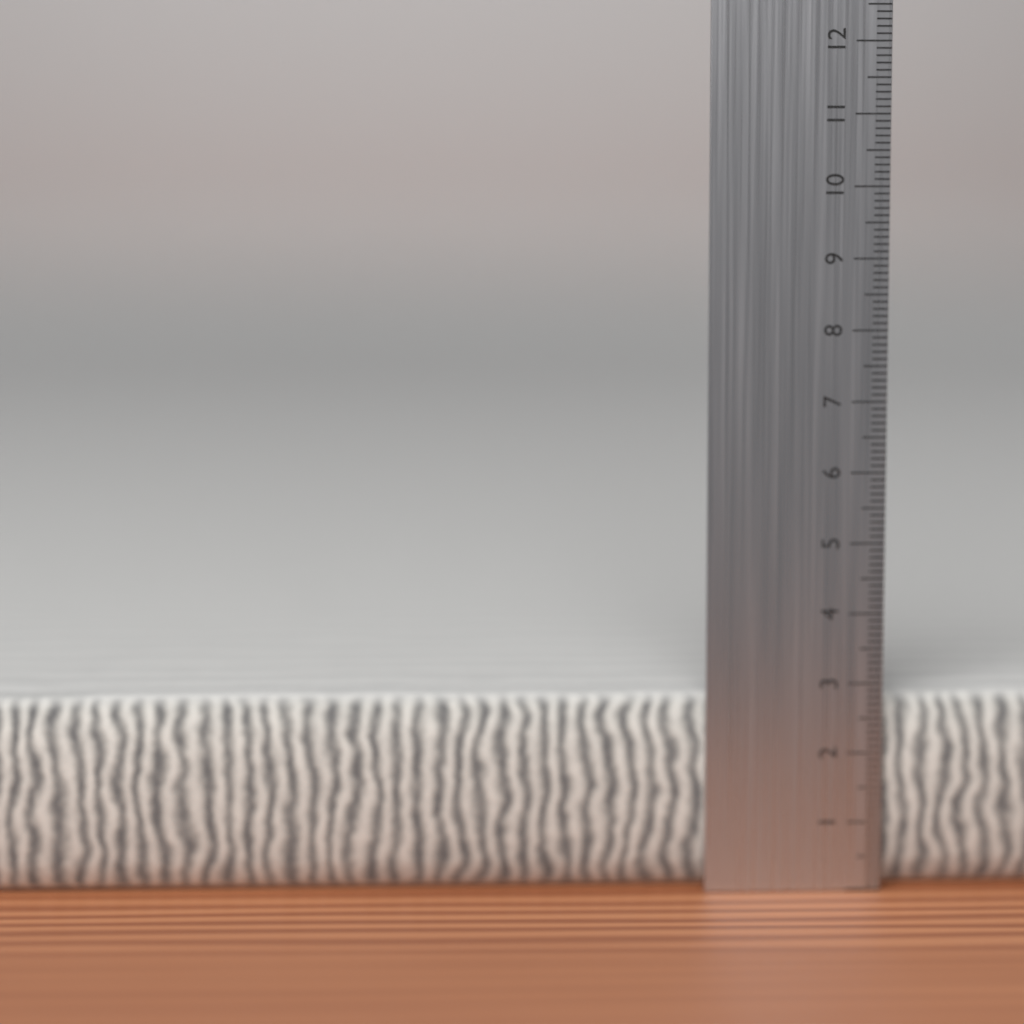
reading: 2.8 cm
